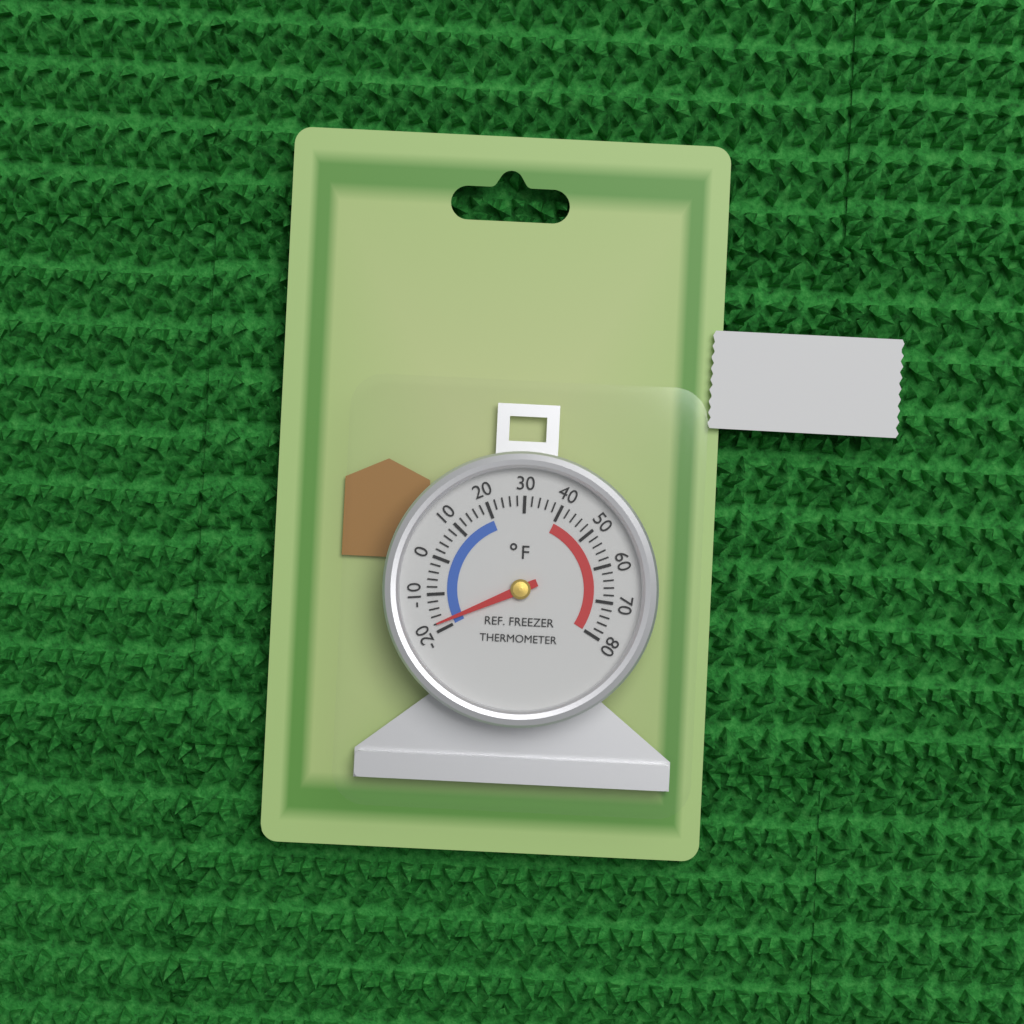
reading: -18 °F
